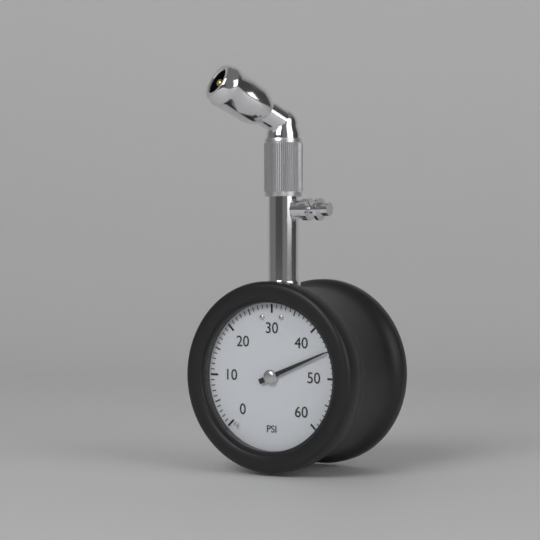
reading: 45 psi
